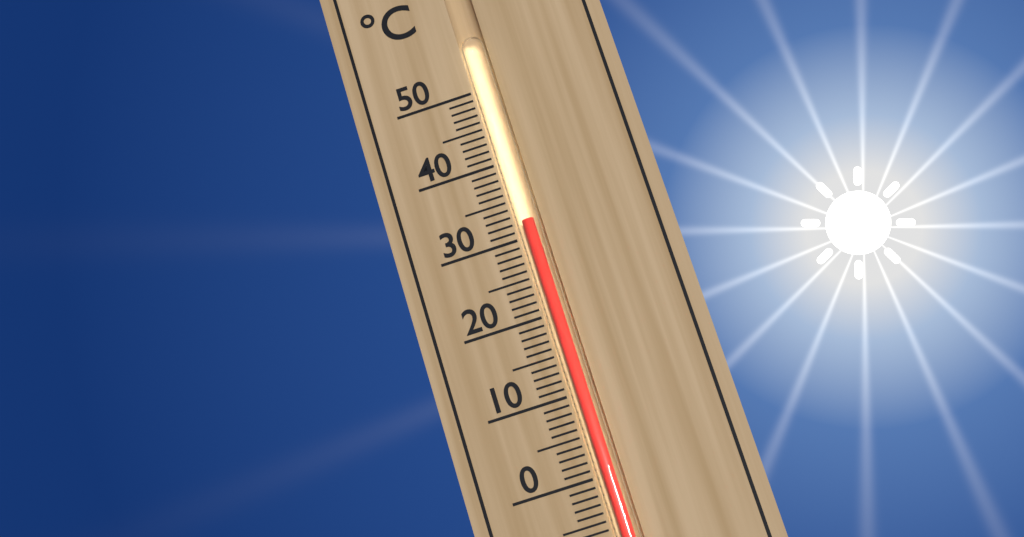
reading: 32 °C
